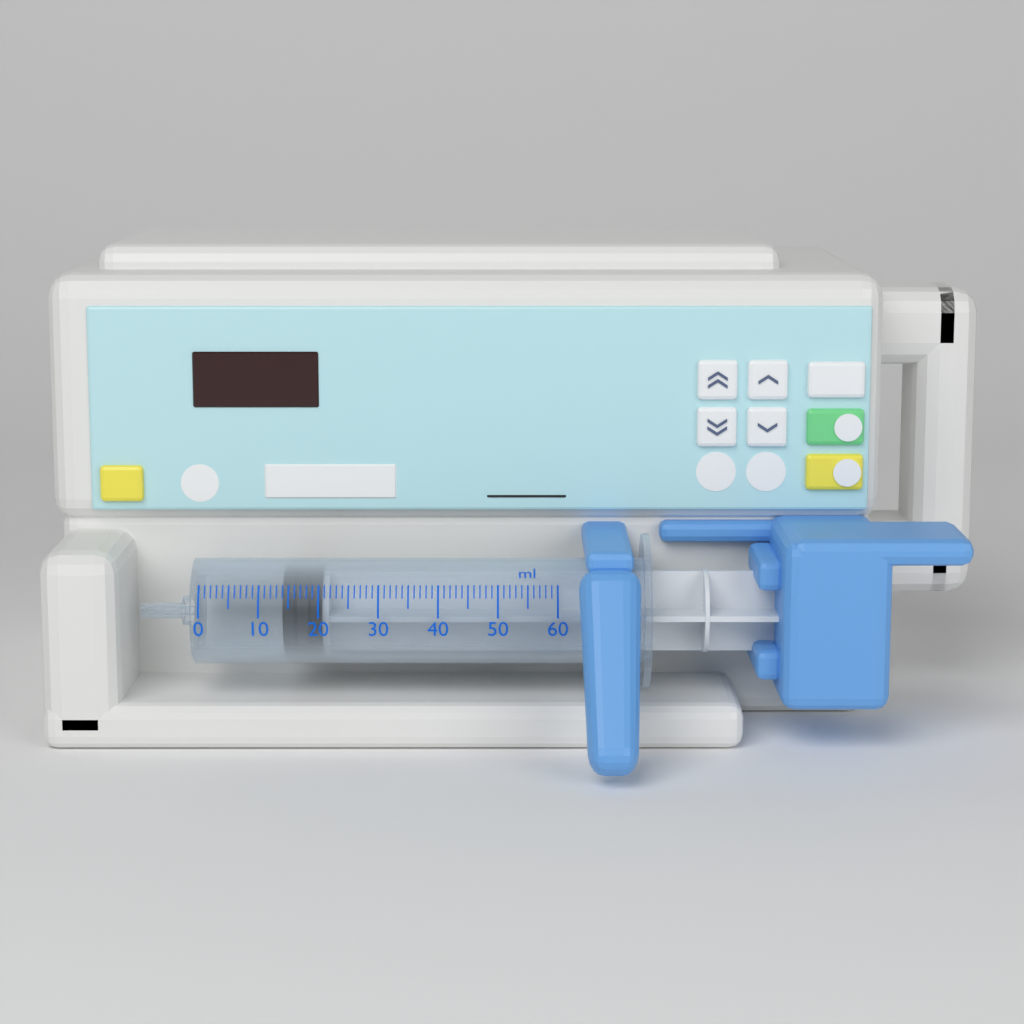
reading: 14 ml
